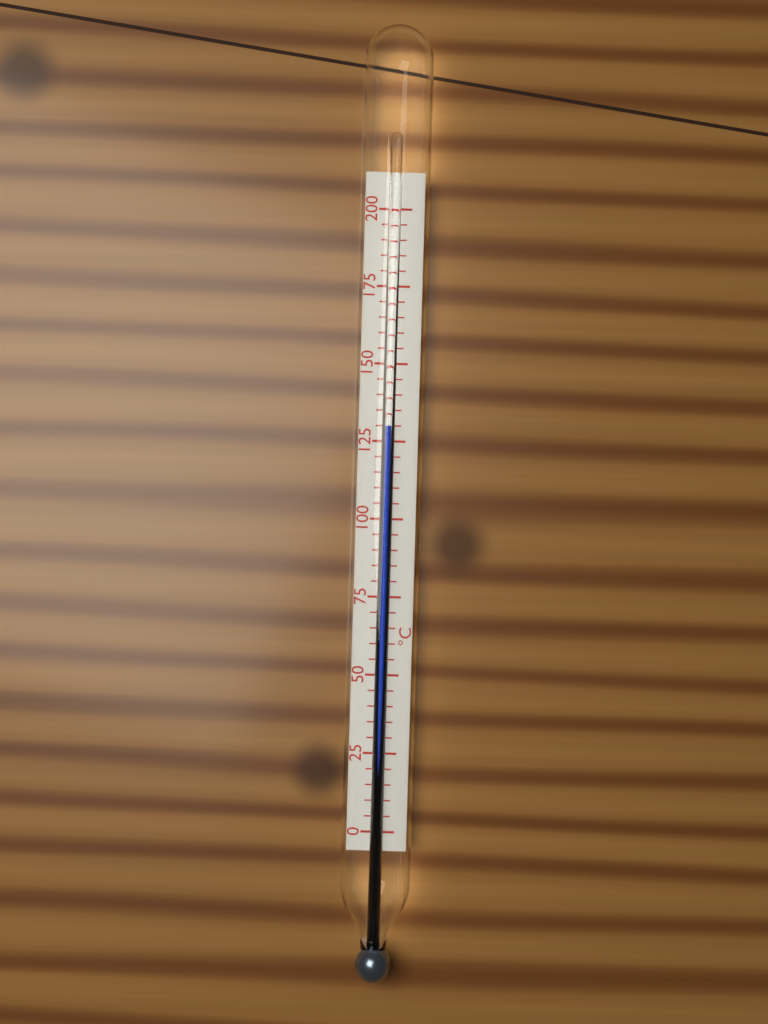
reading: 130 °C
